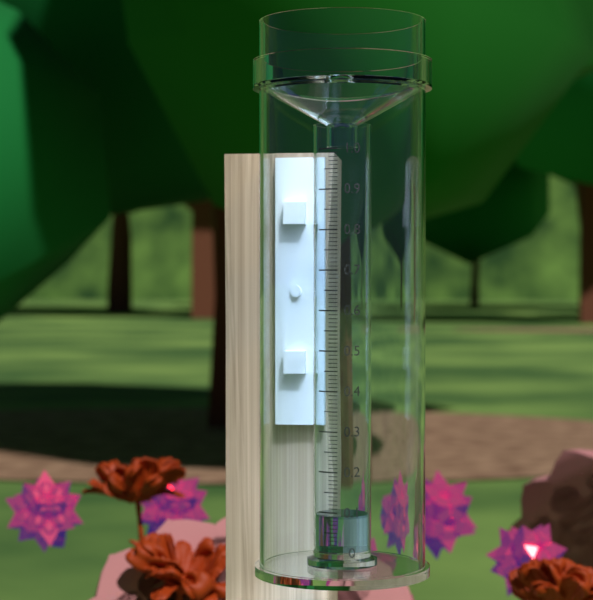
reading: 0.09 (no unit)
